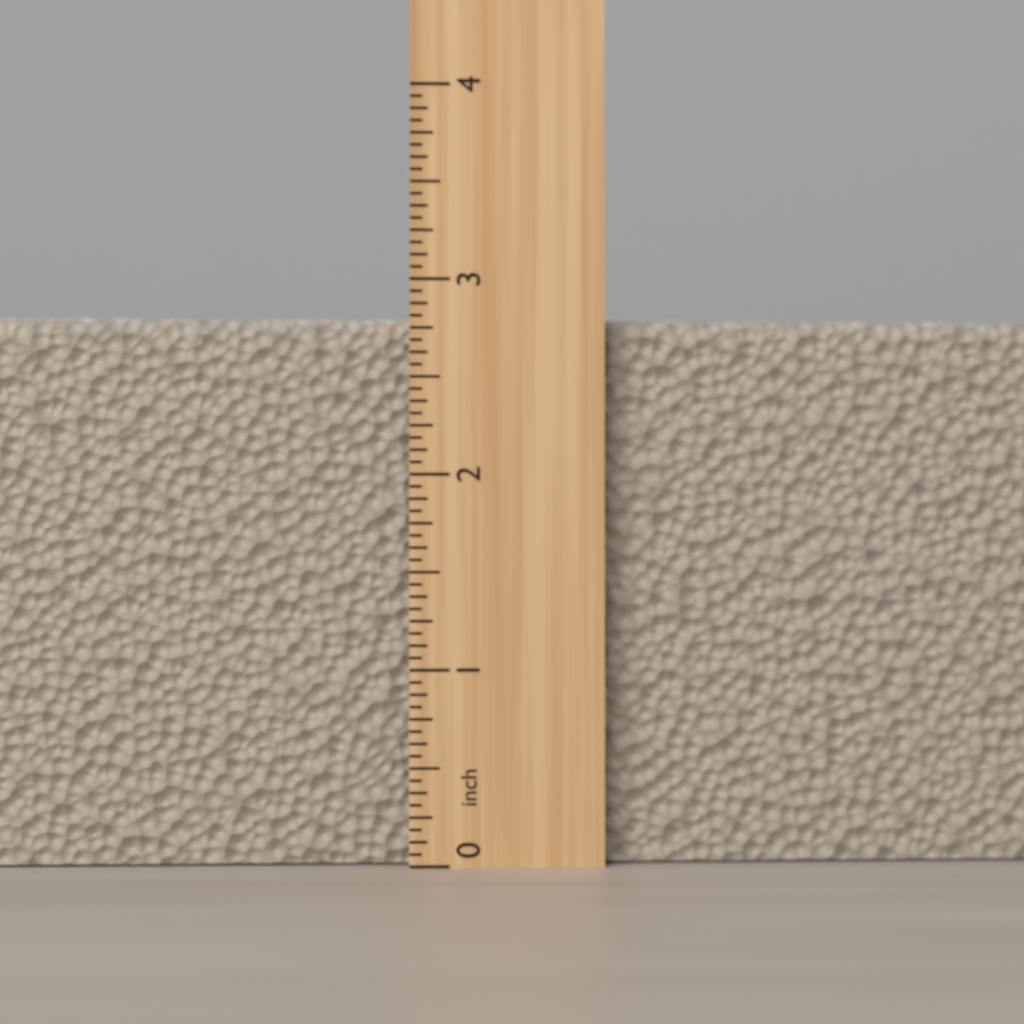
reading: 2.8125 inch
